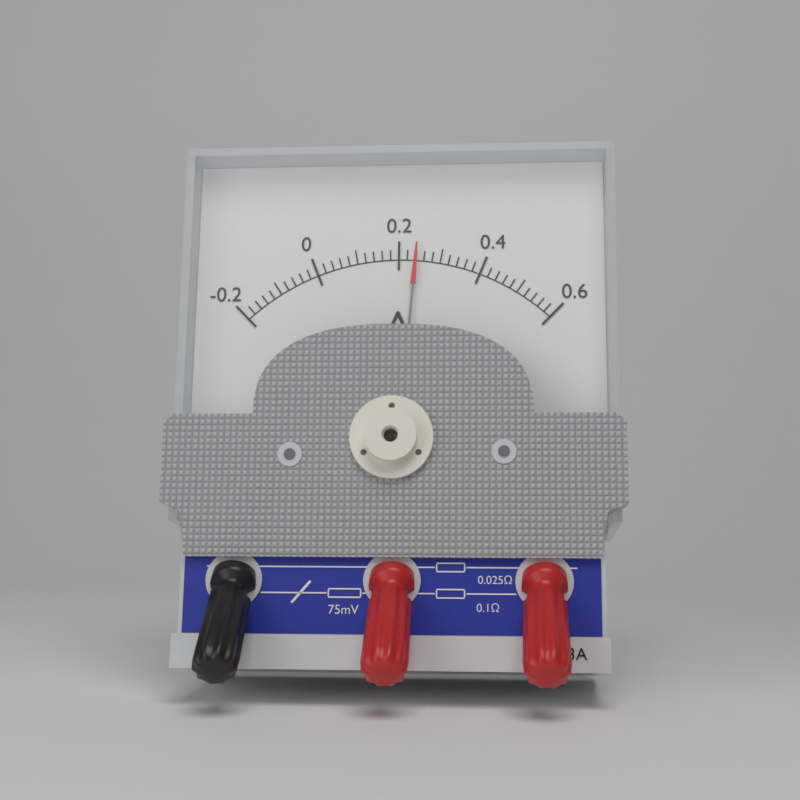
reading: 0.24 A
